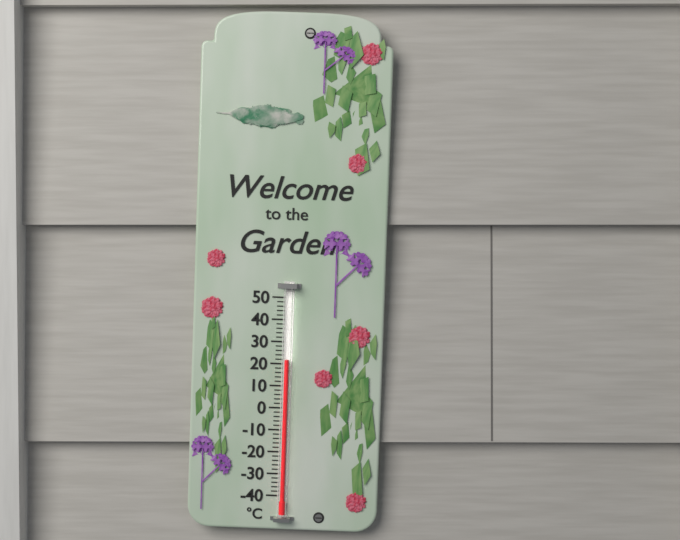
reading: 22 °C
